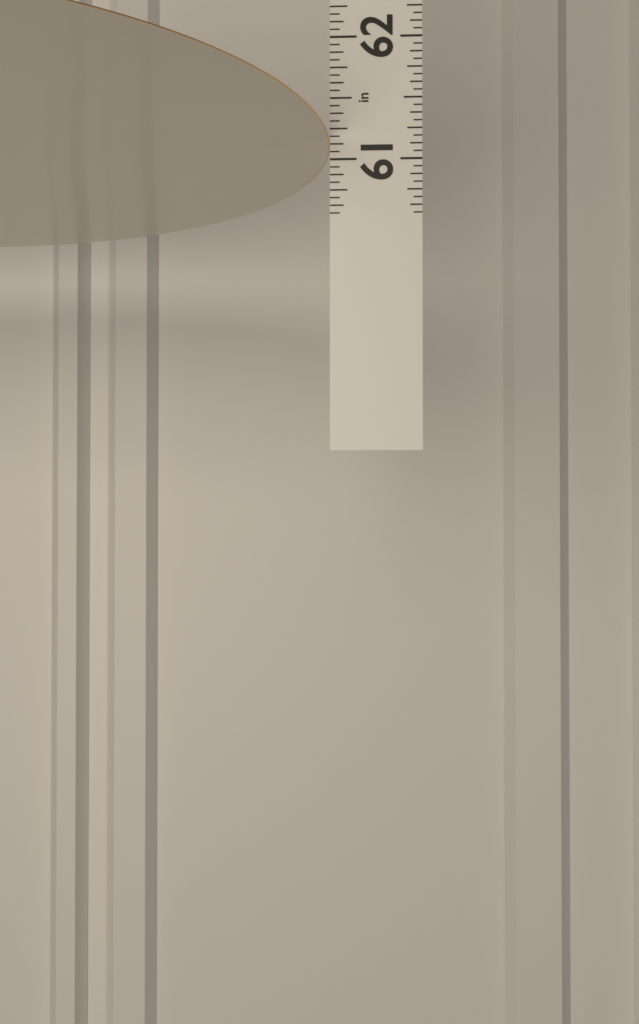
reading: 61.1875 in
